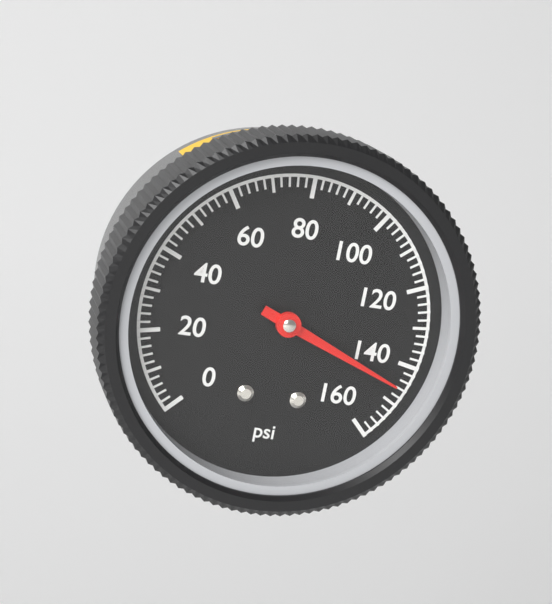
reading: 146 psi
